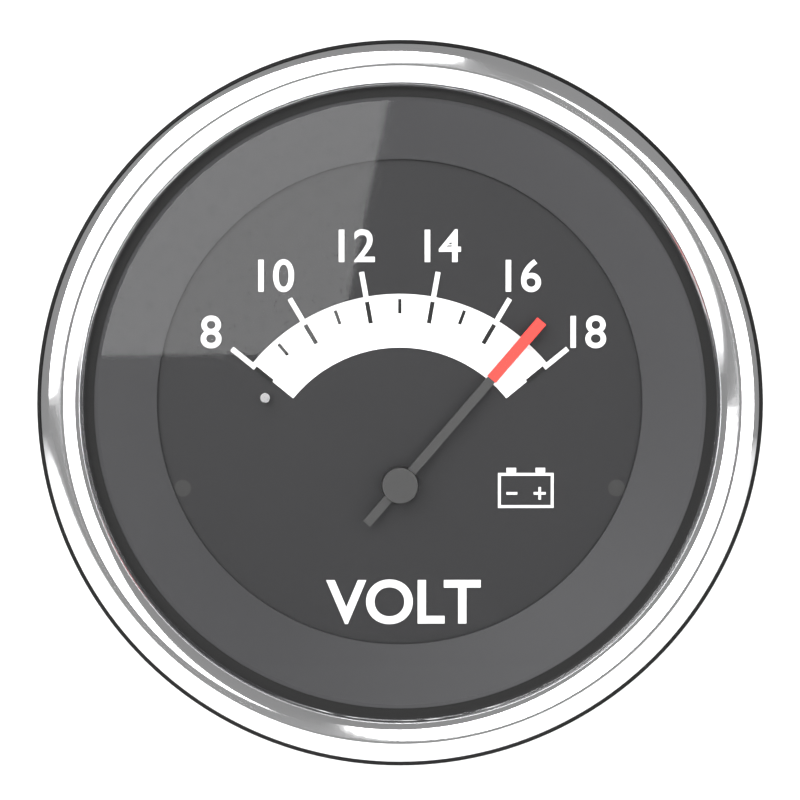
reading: 17 V
